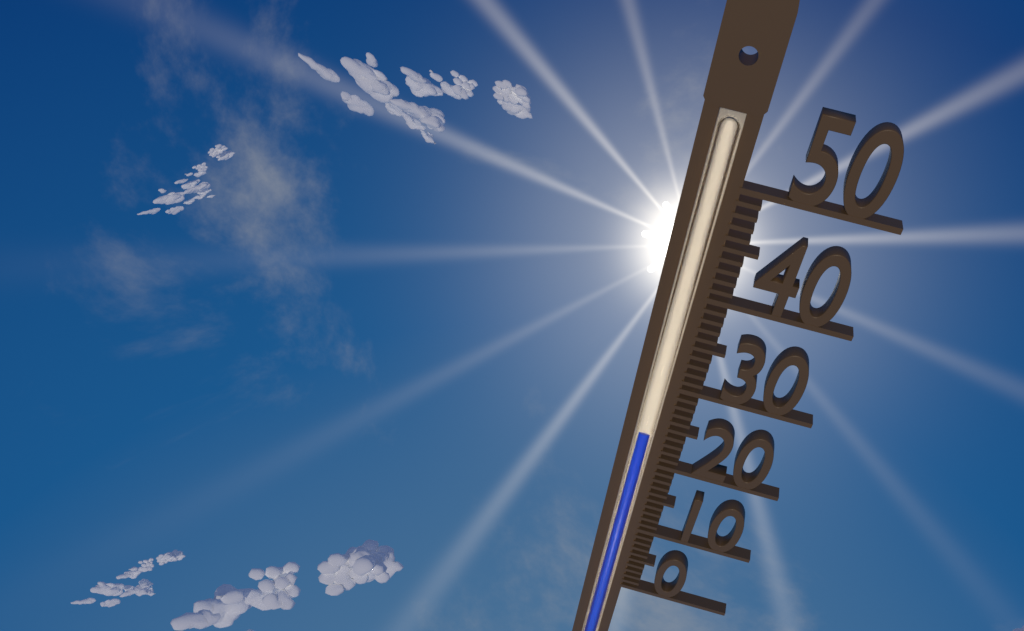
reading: 24 (no unit)
